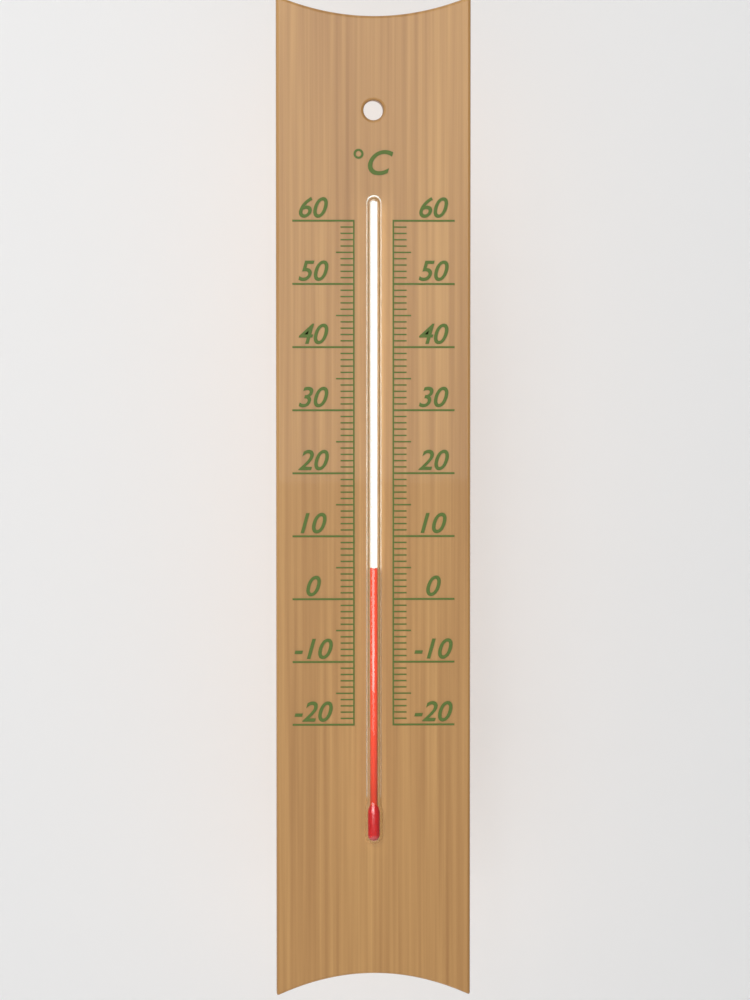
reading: 5 °C
